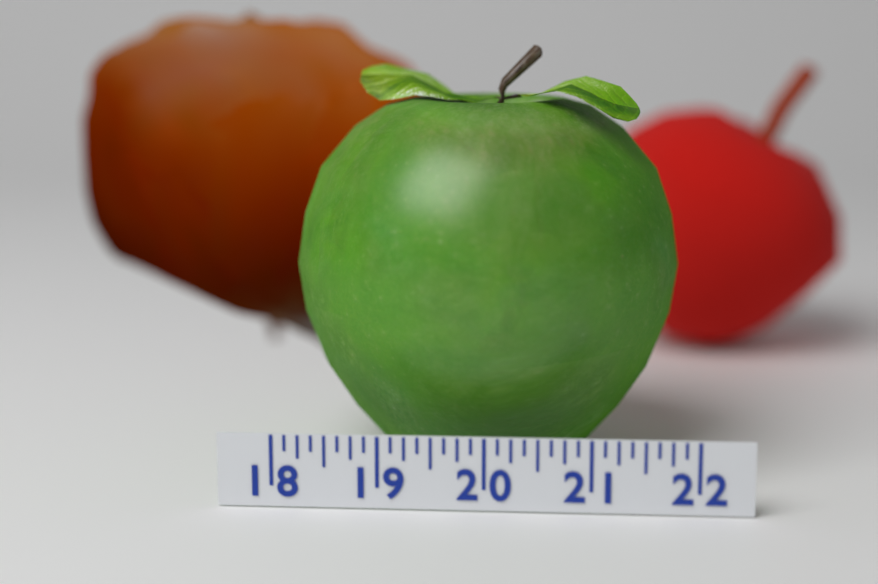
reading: 21.875 (no unit)
